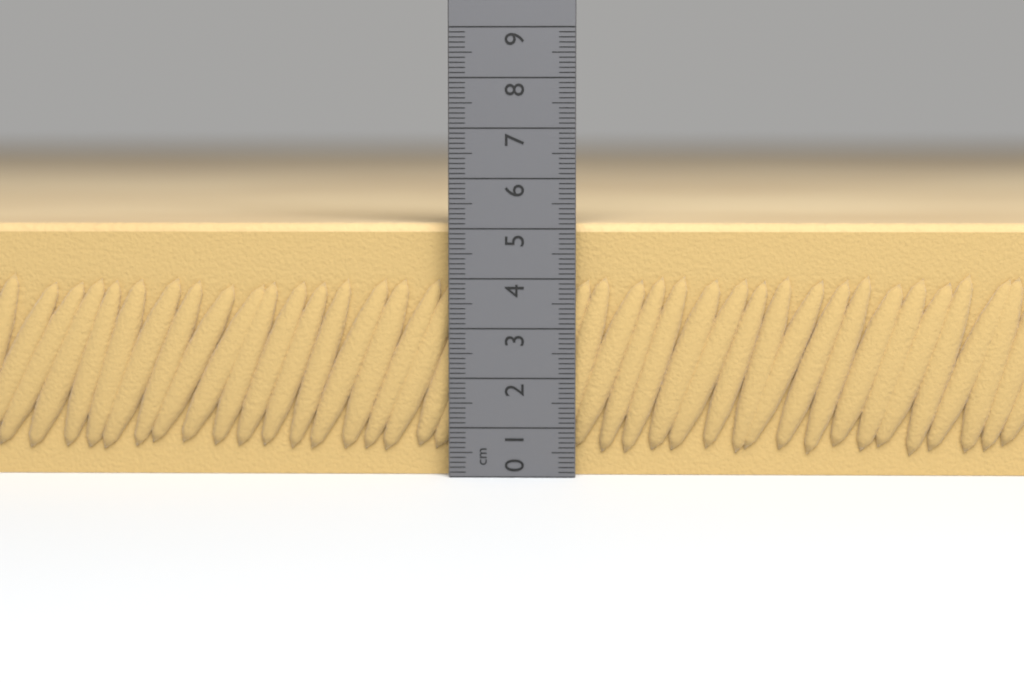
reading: 5.1 cm
